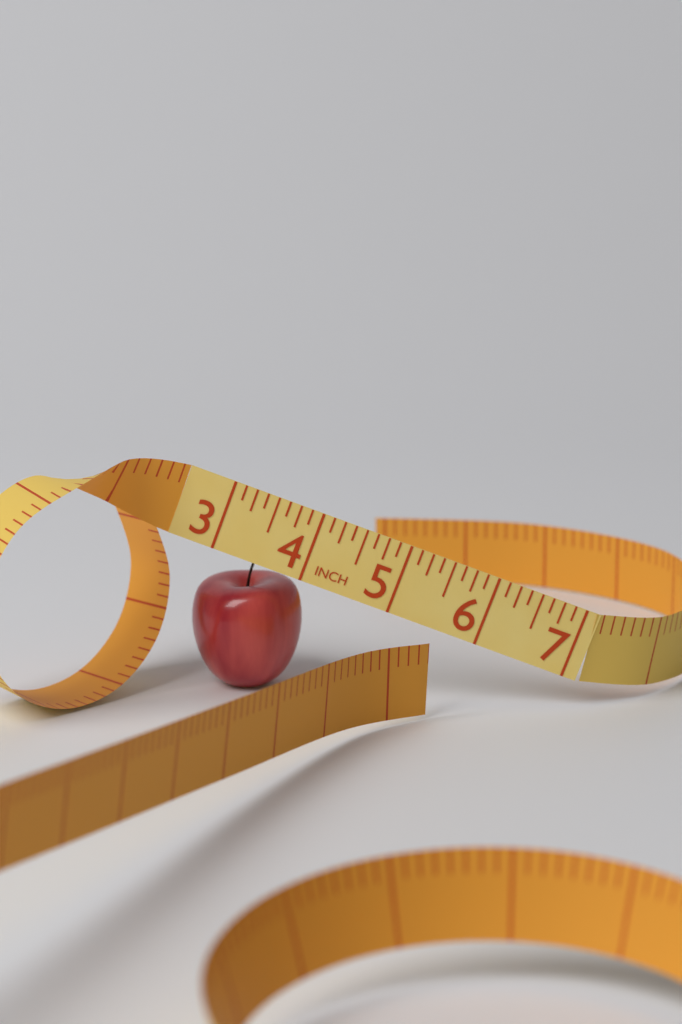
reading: 4.250 in
